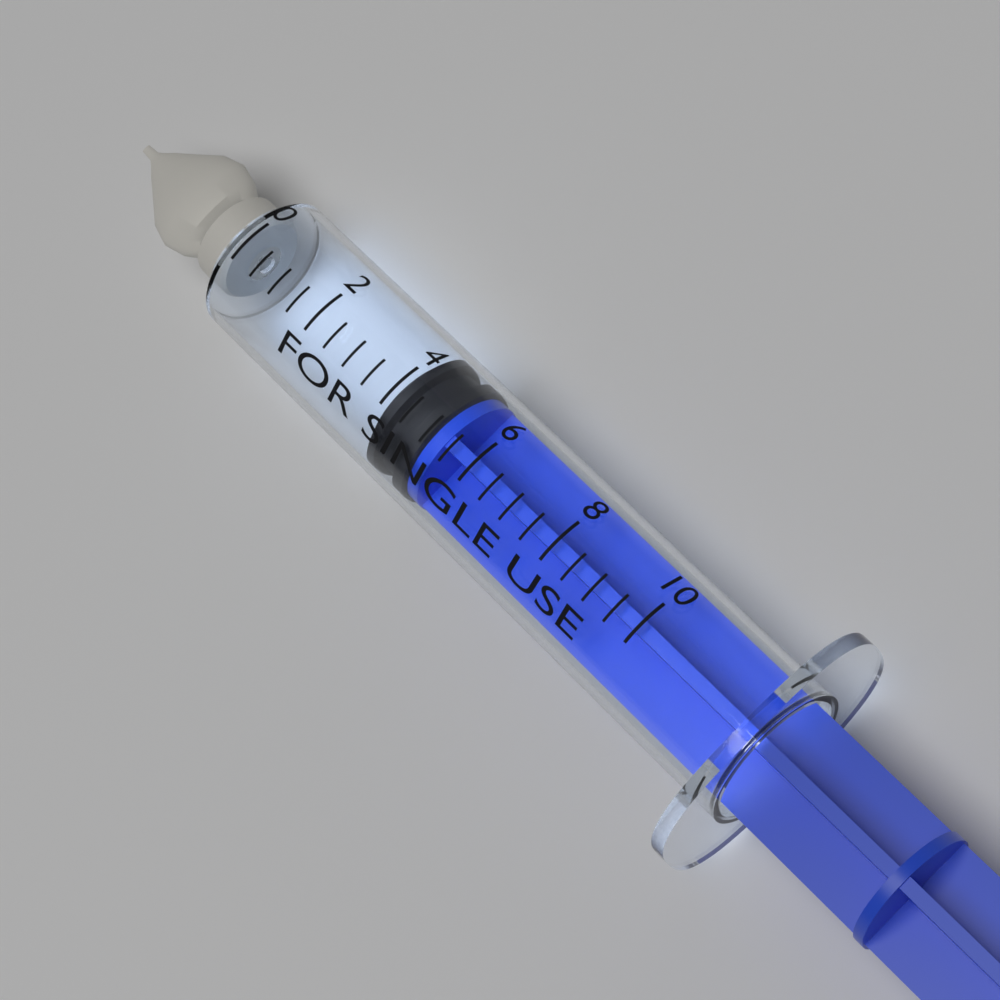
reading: 4.0 (no unit)
